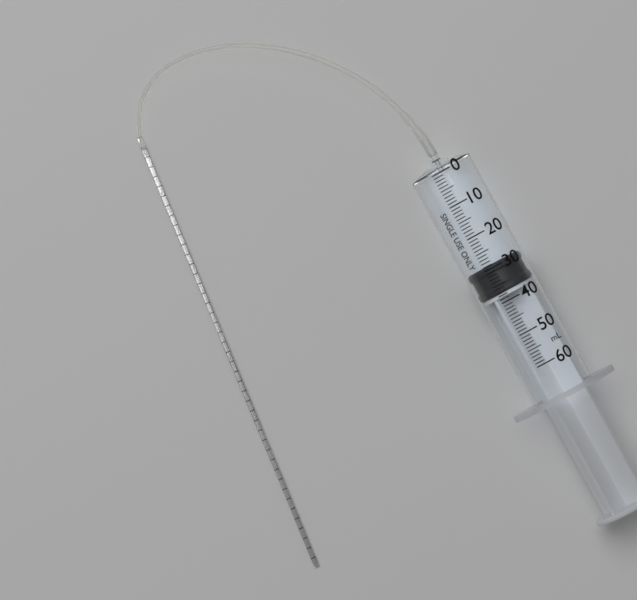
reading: 29 ml
